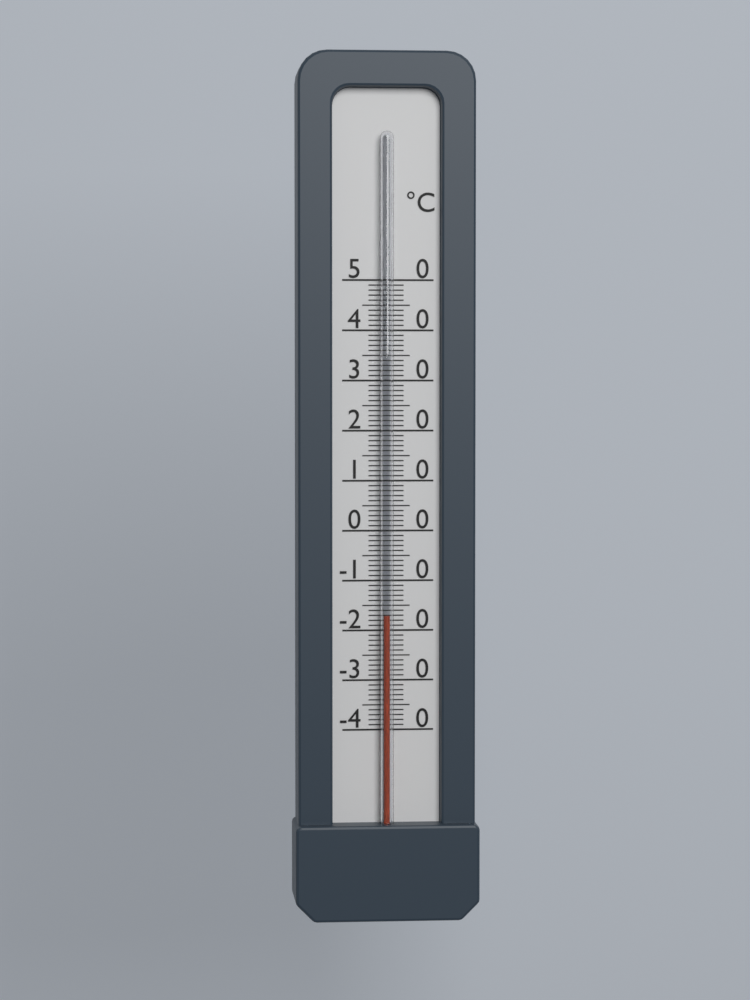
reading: -17 °C
